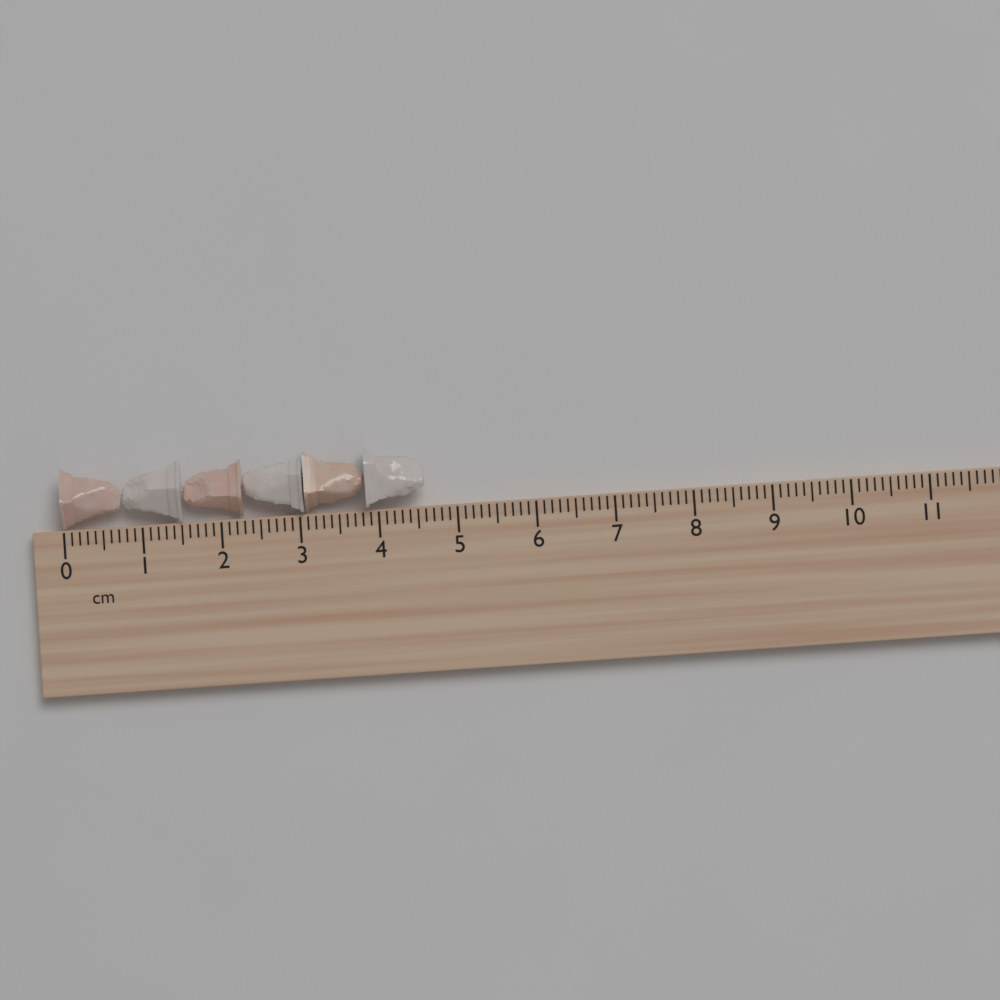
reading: 4.6 cm
